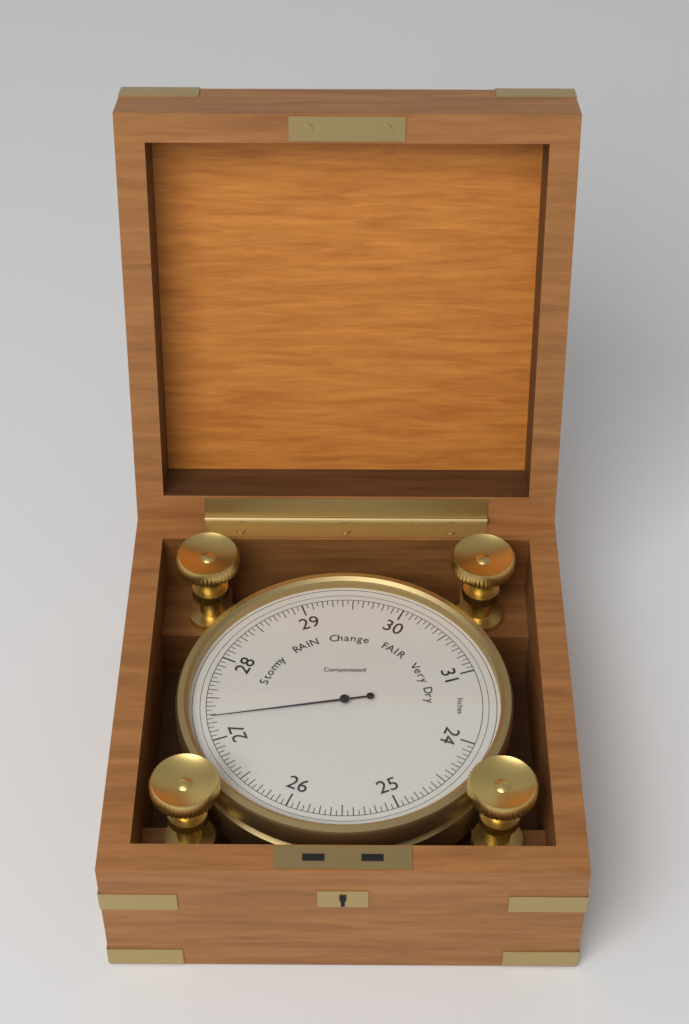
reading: 27.25 inHg
